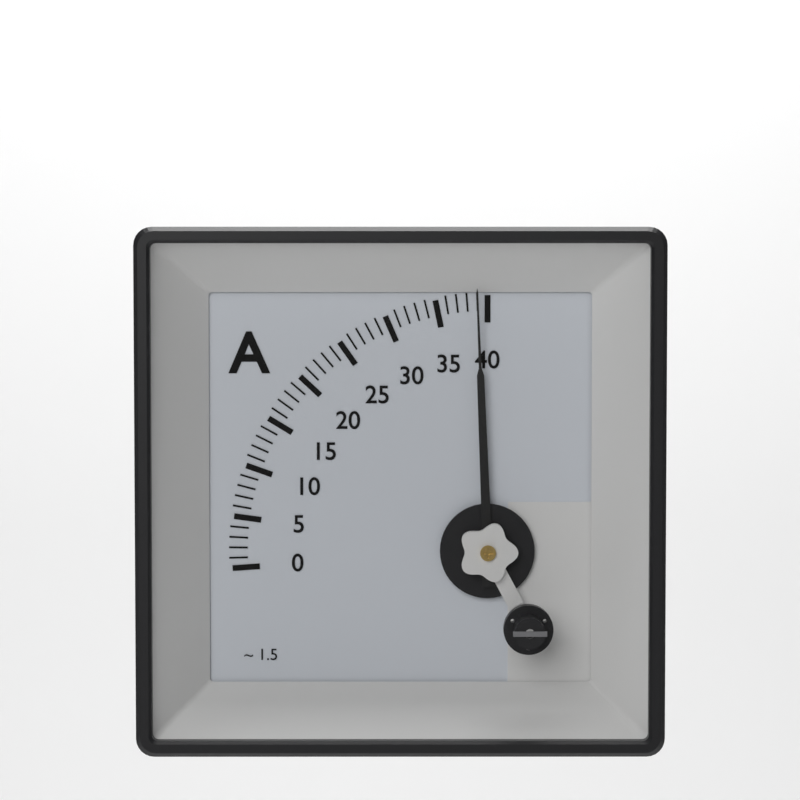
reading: 39 A
